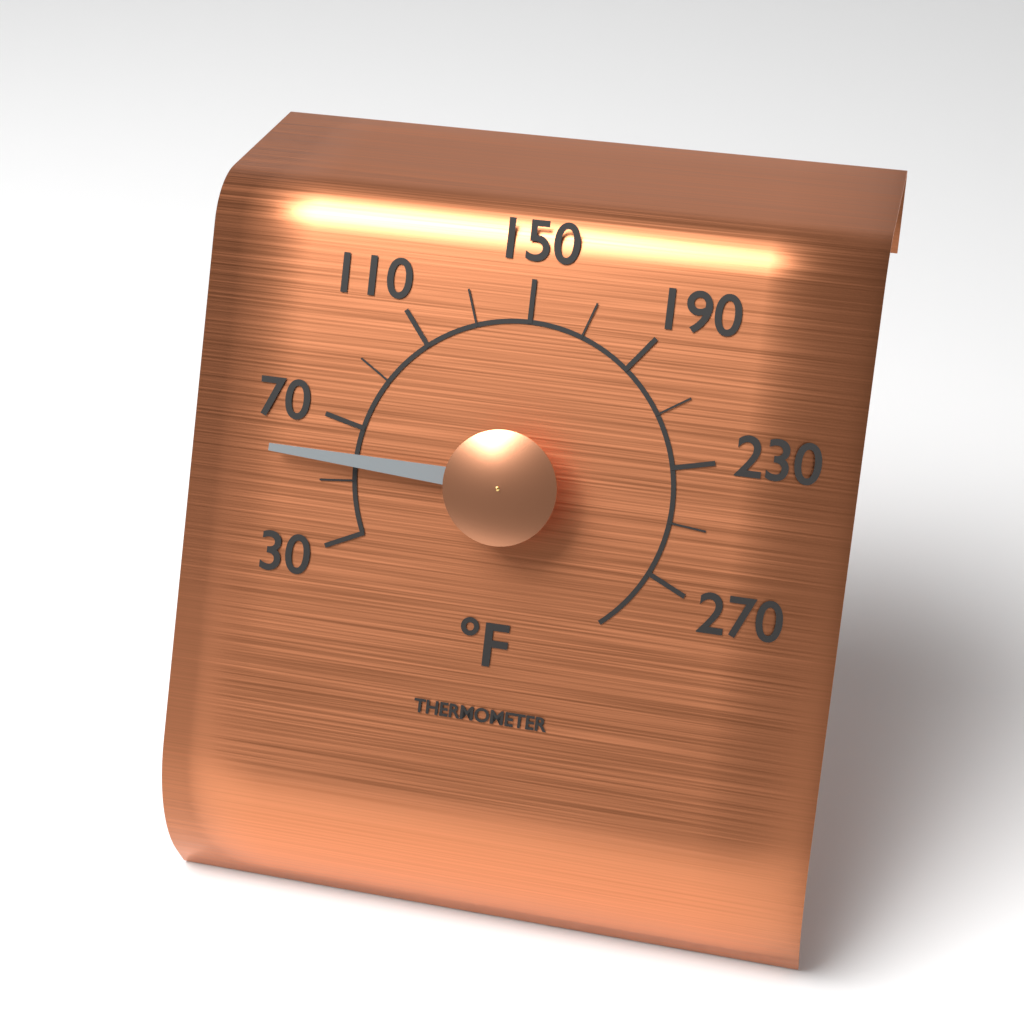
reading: 58 °F
